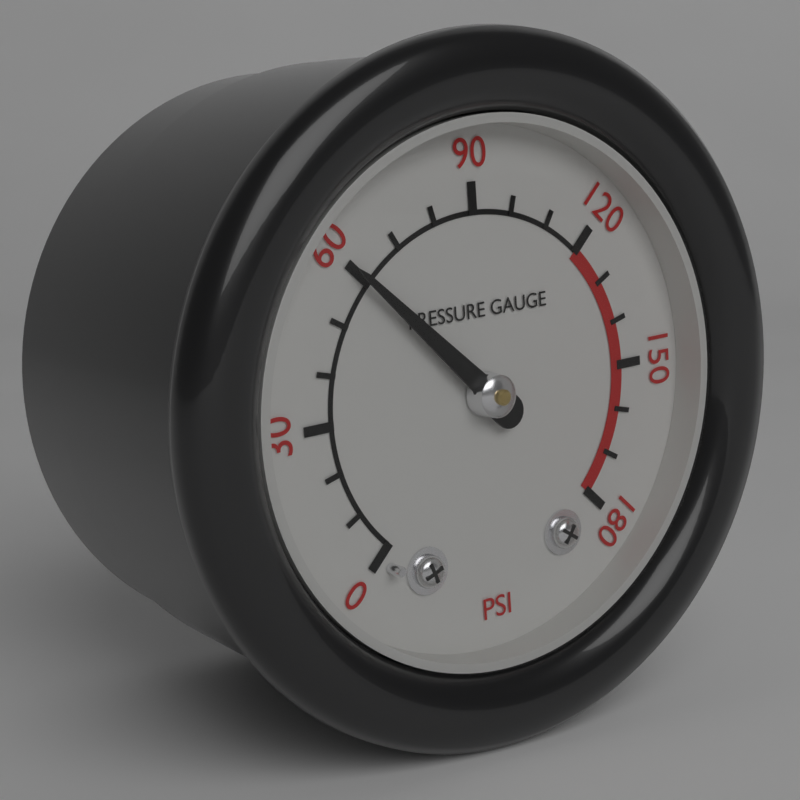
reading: 60 psi
